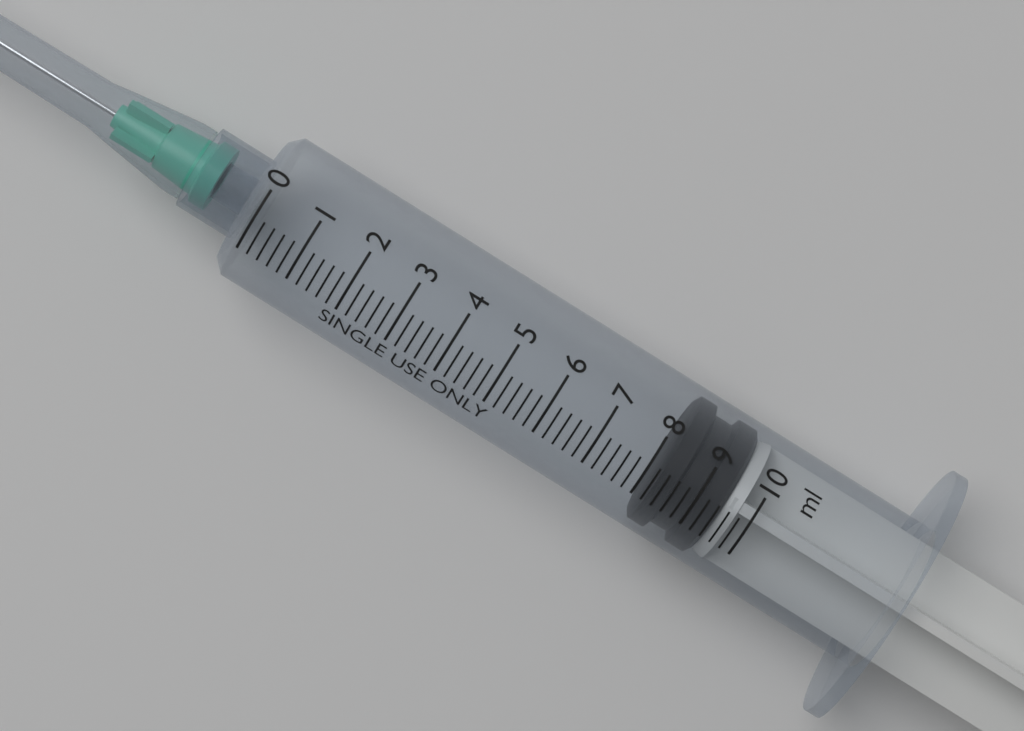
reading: 8.2 ml
